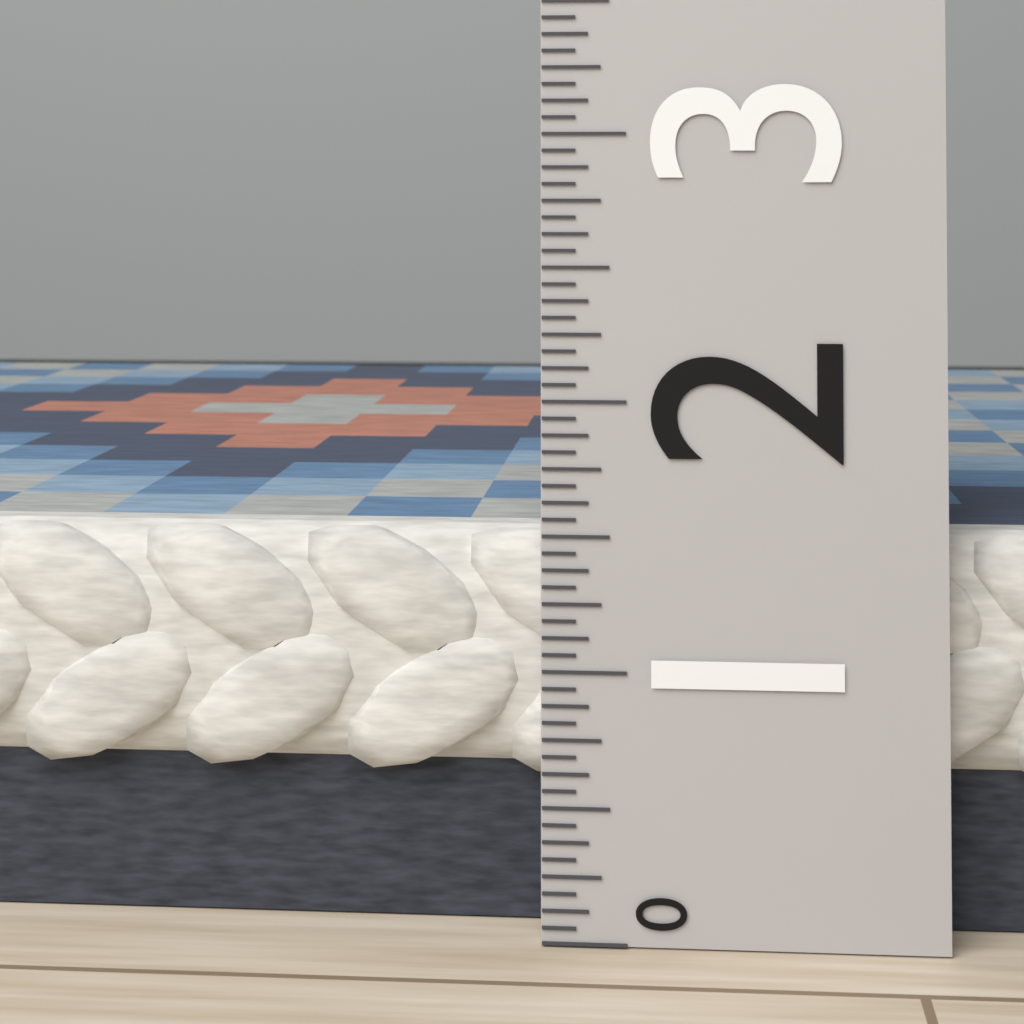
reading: 1.5000 (no unit)
